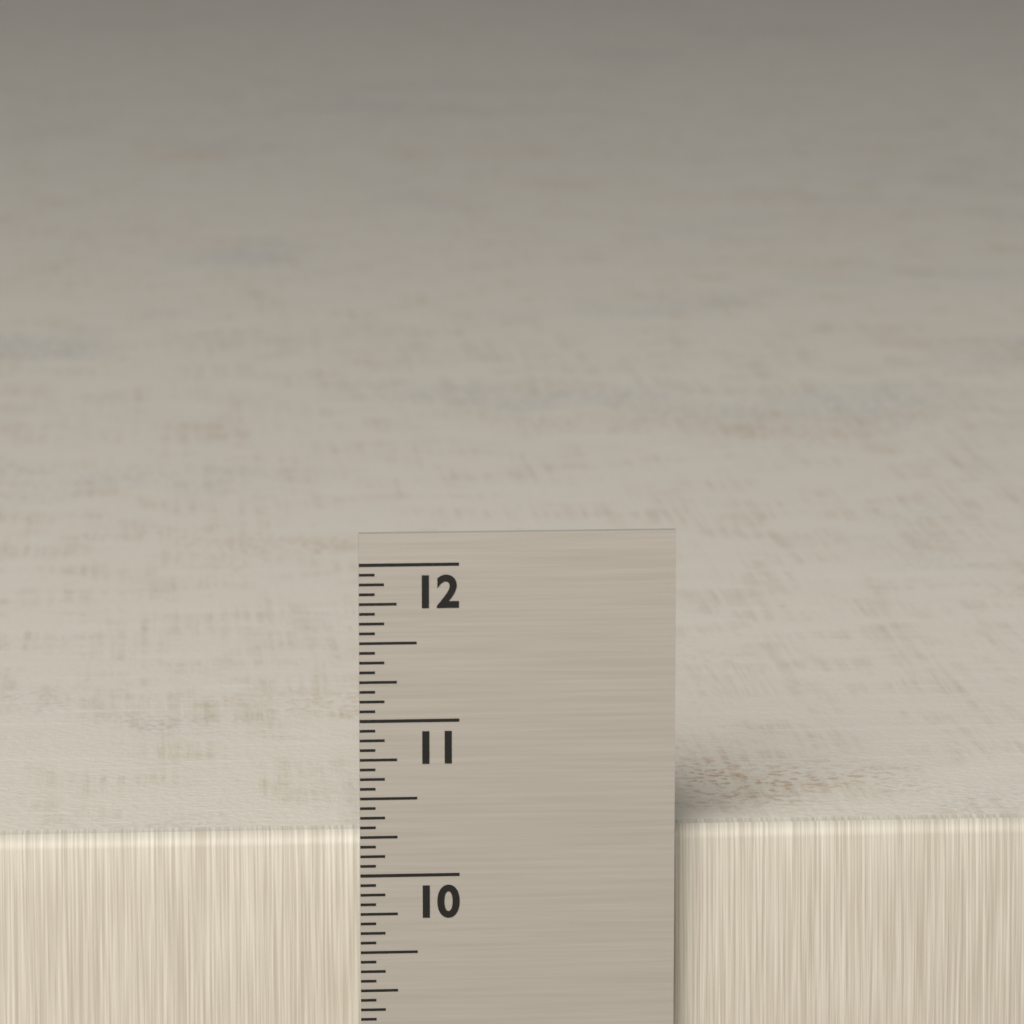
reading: 10.2500 in
